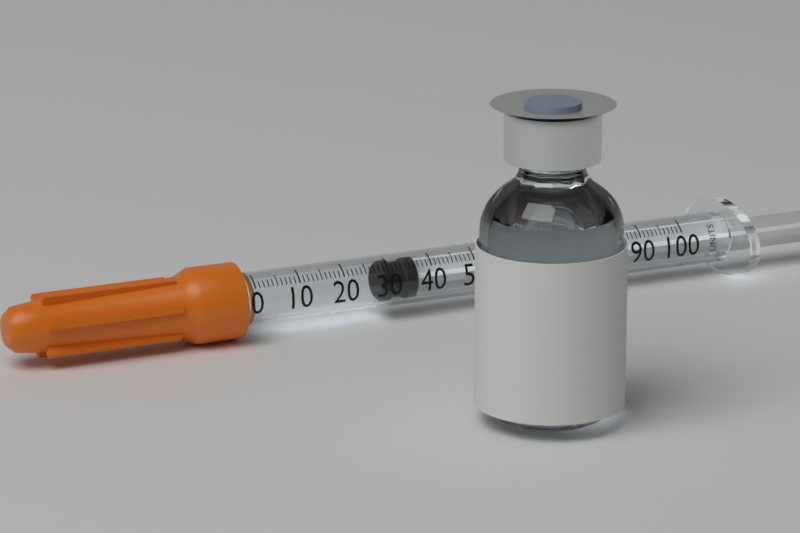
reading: 29 units
